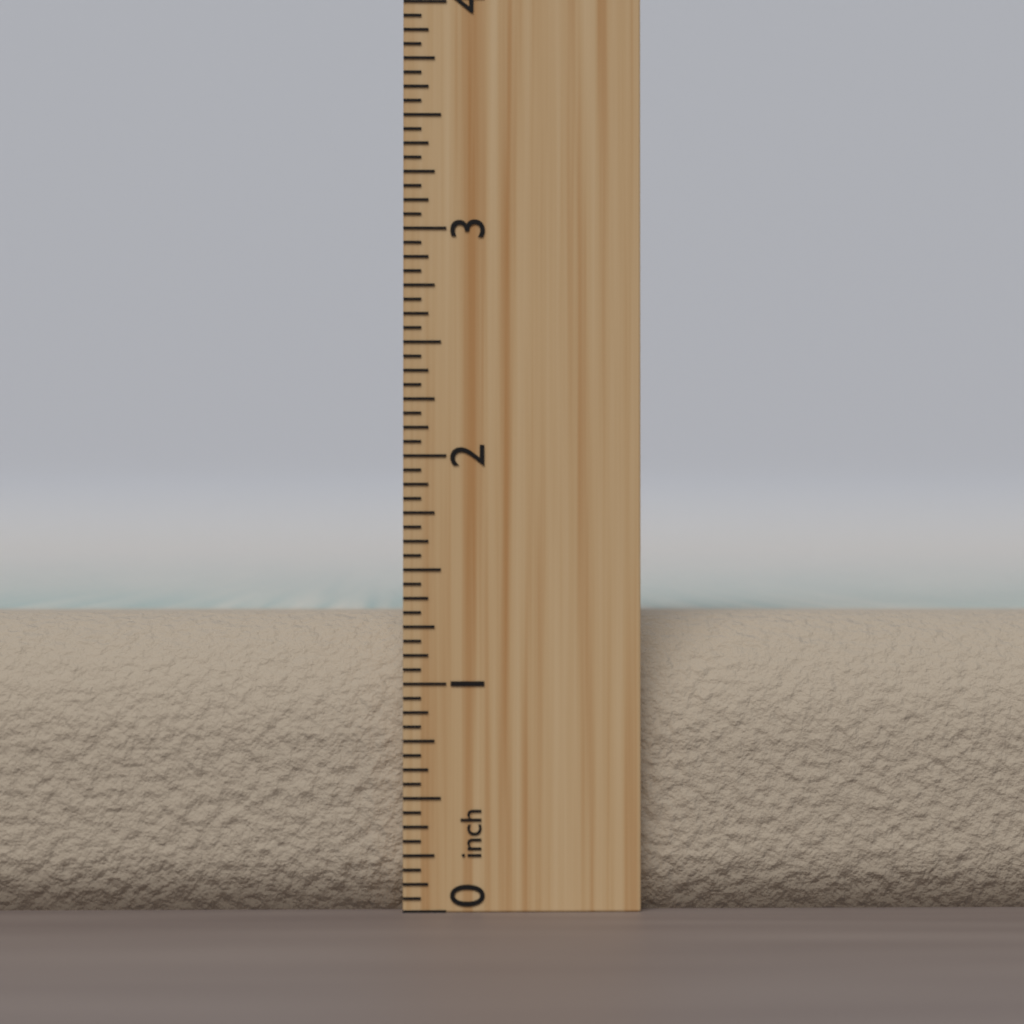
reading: 1.3125 inch
